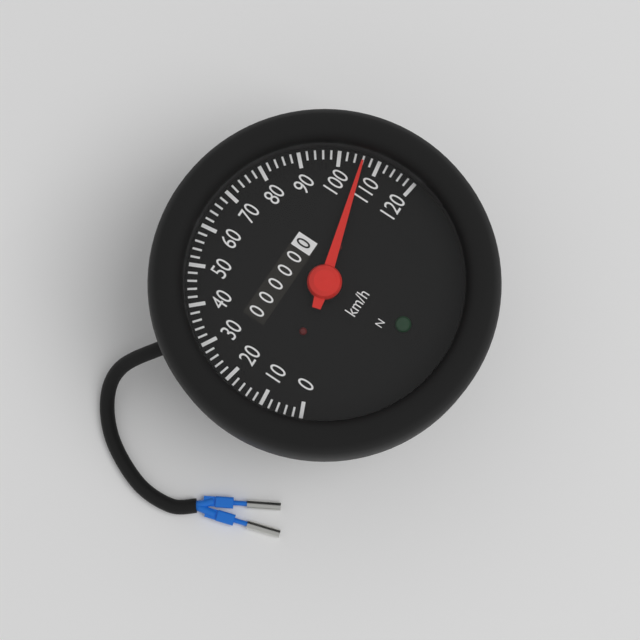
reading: 106 km/h
